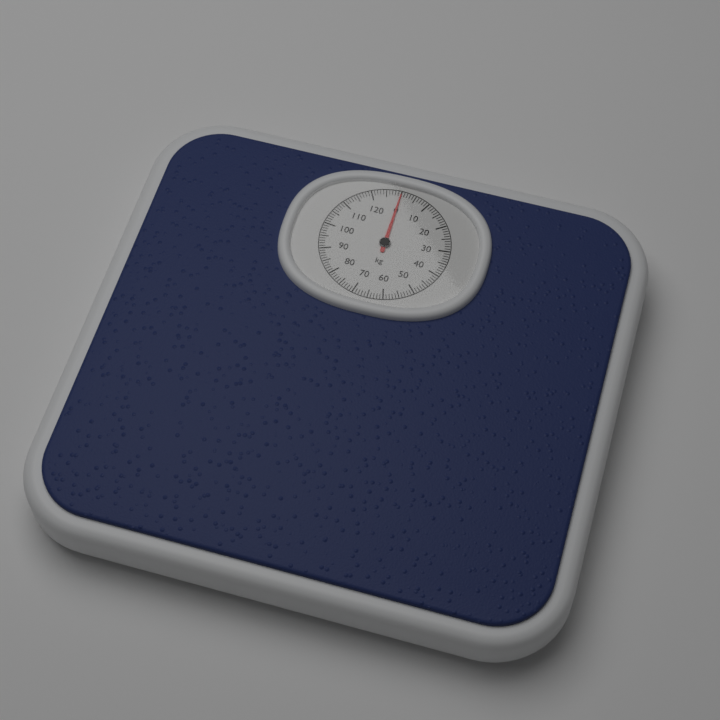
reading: 0 kg
